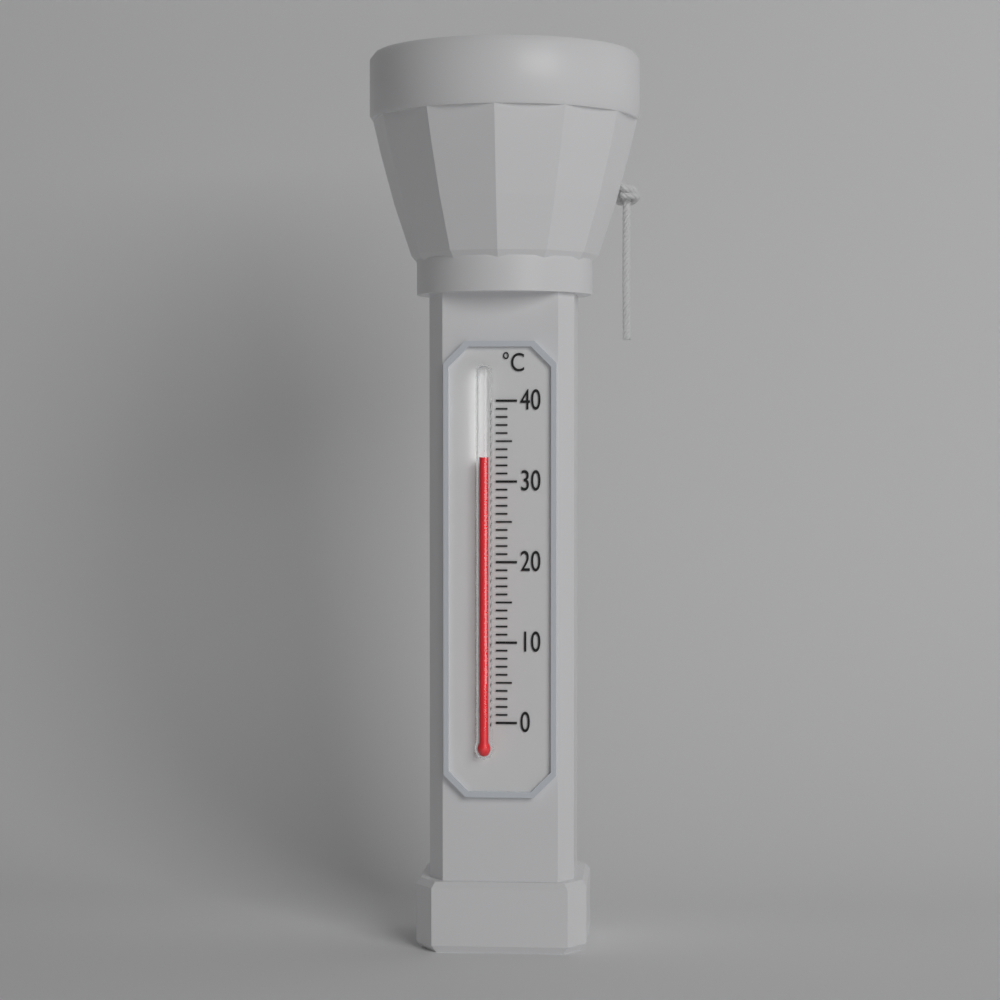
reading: 33 °C
